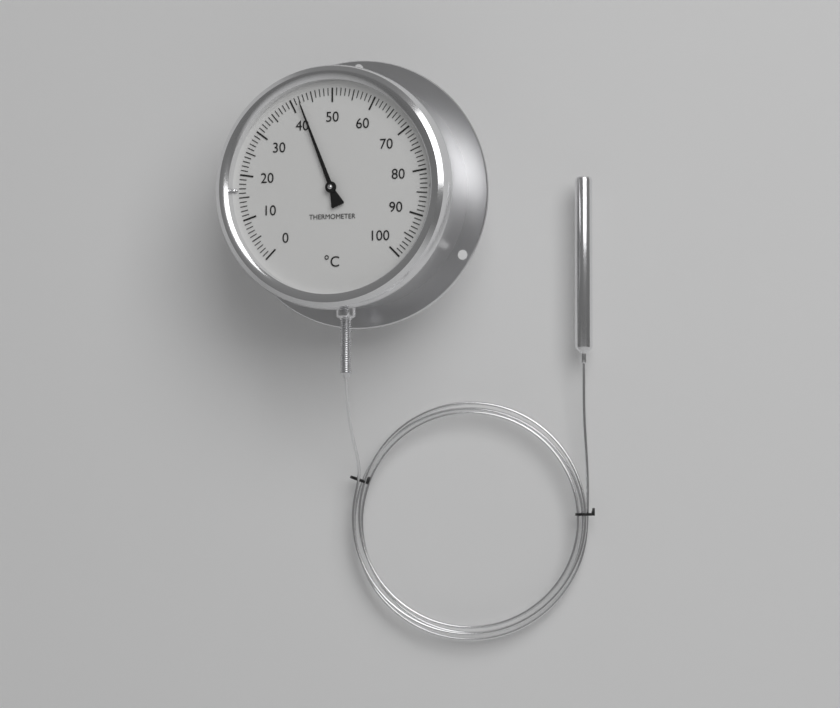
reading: 42 °C
